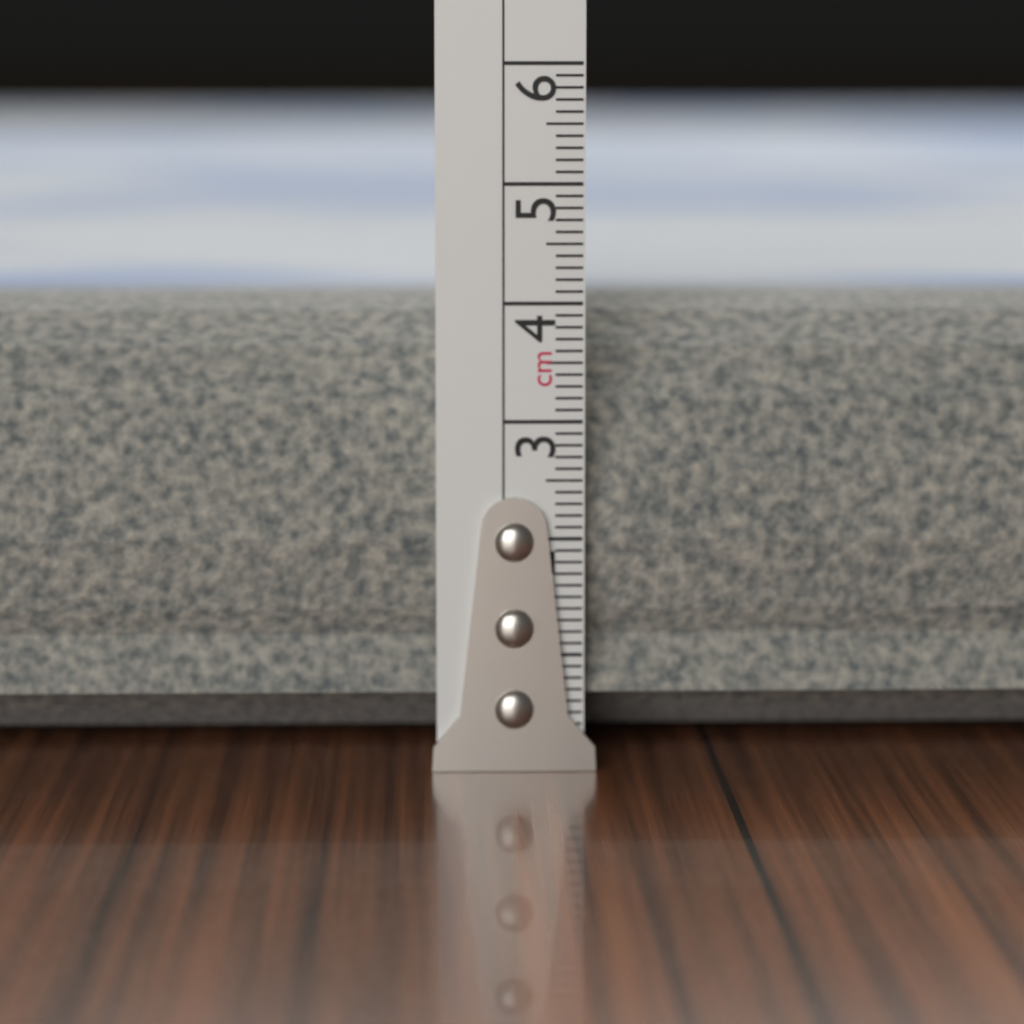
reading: 4.1 cm
